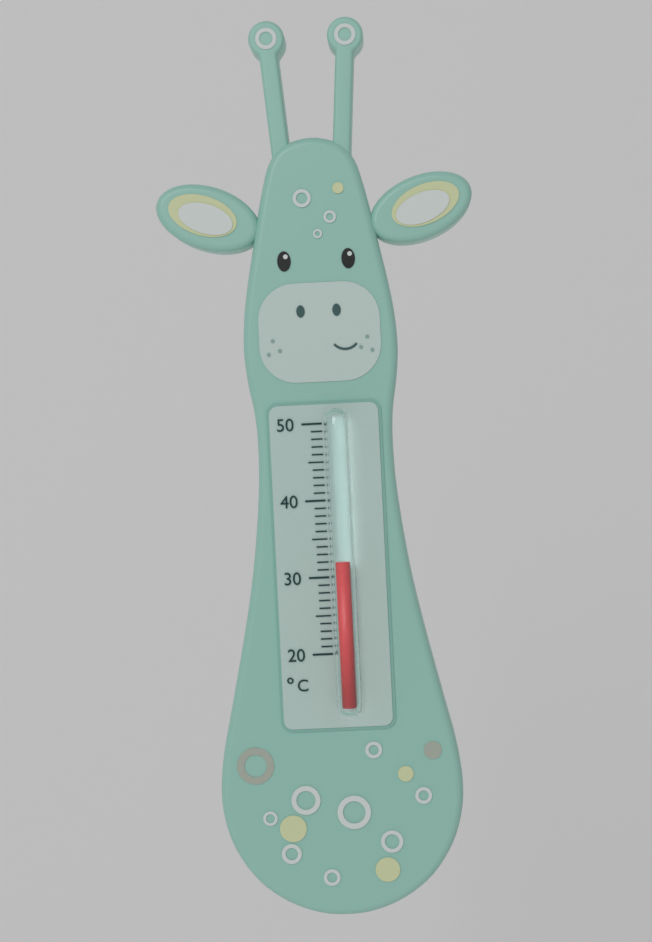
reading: 32 °C
